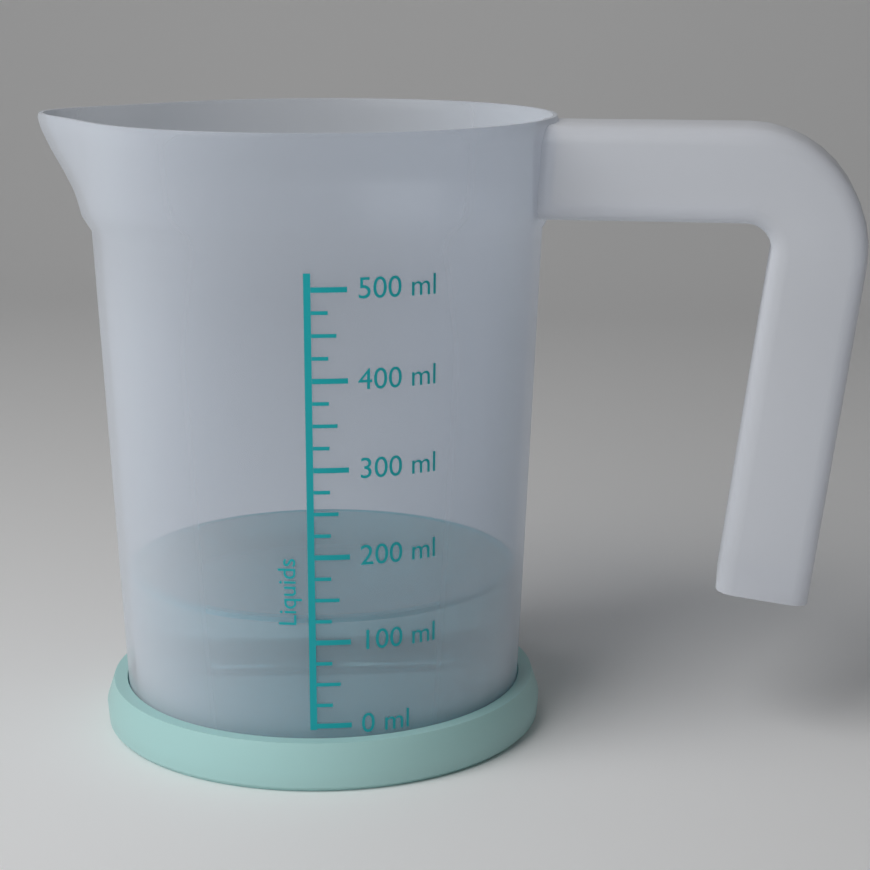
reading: 125 ml
